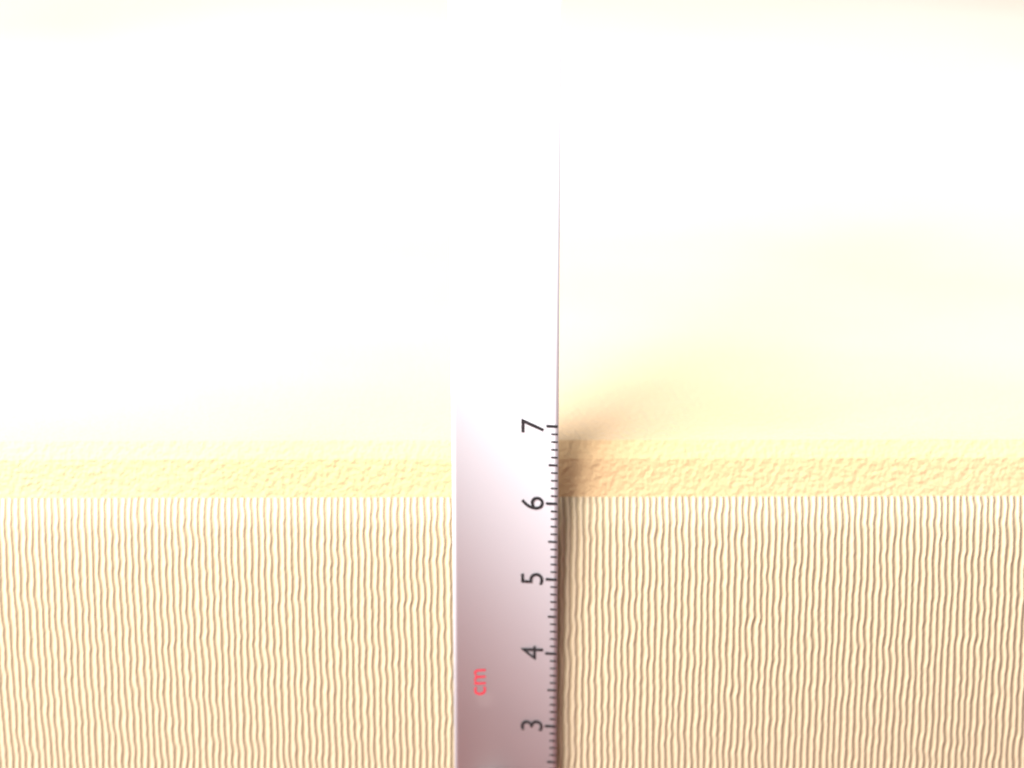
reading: 6.6 cm
